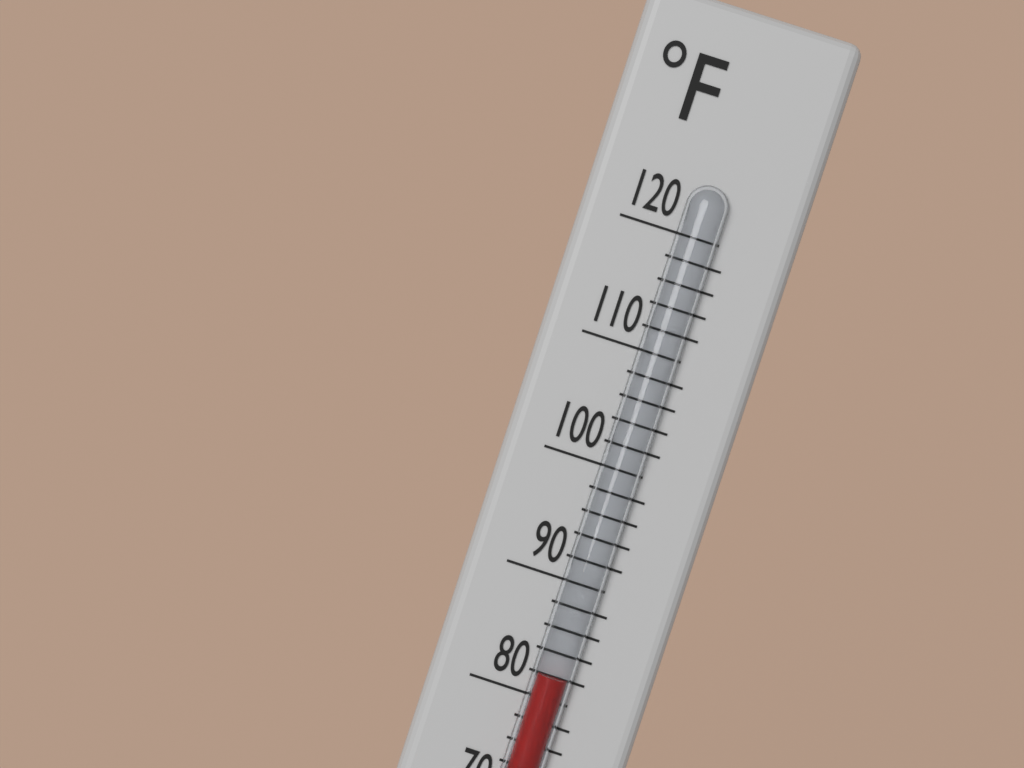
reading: 82 °F
